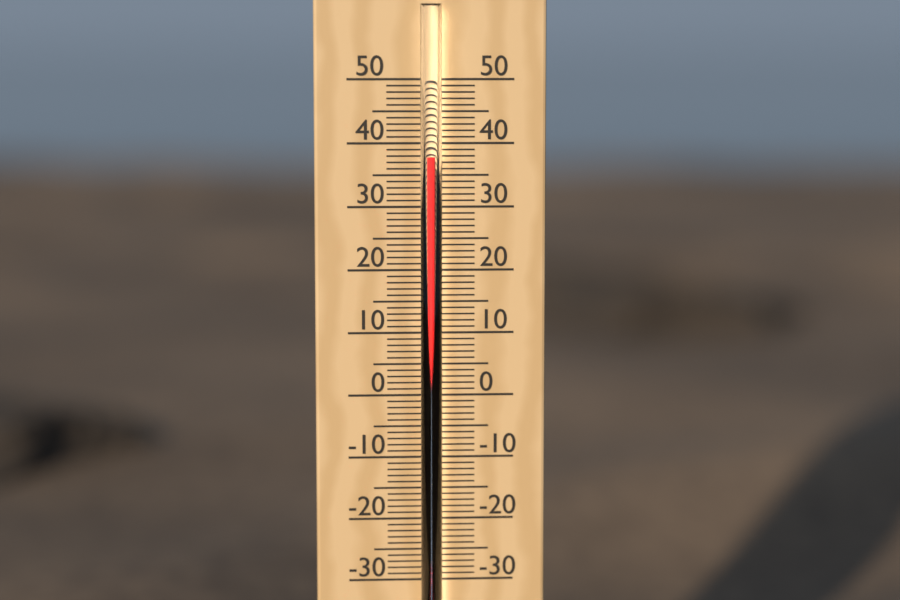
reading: 38 °C
